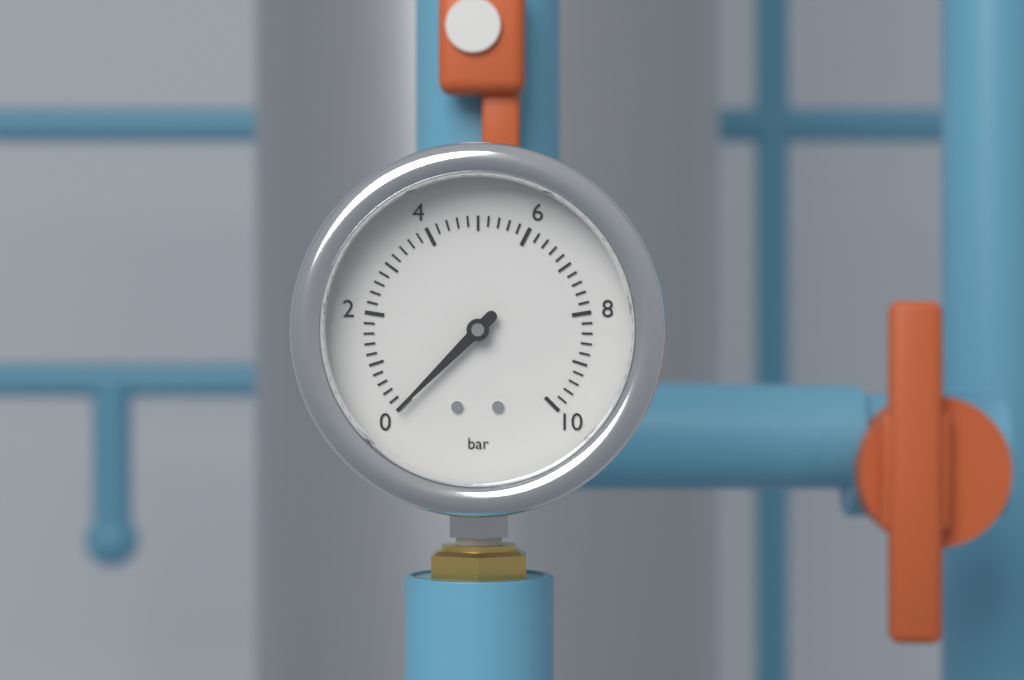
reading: 0.0 bar
